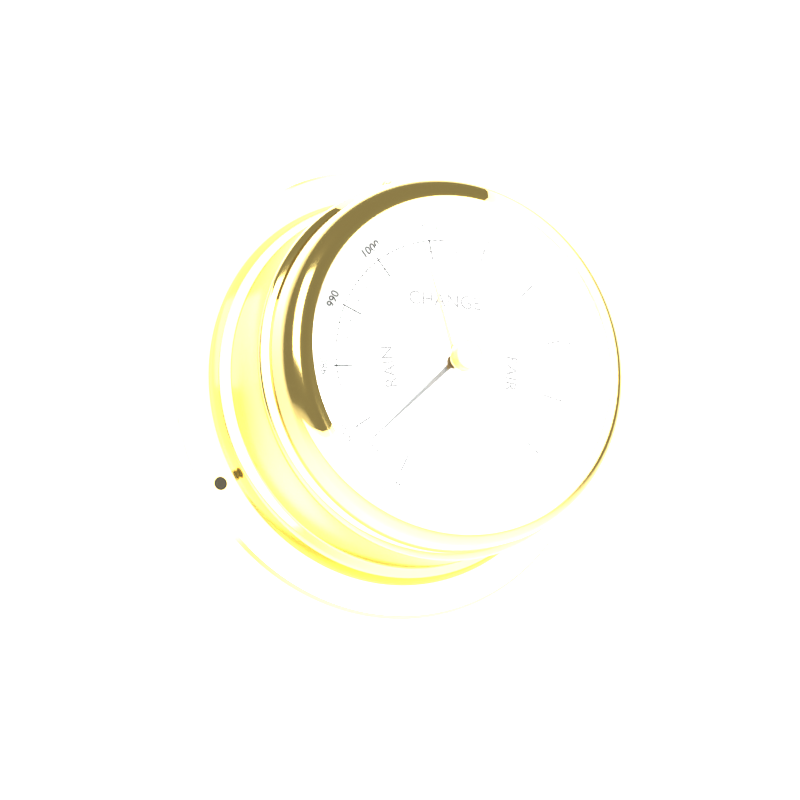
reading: 967 mbar
